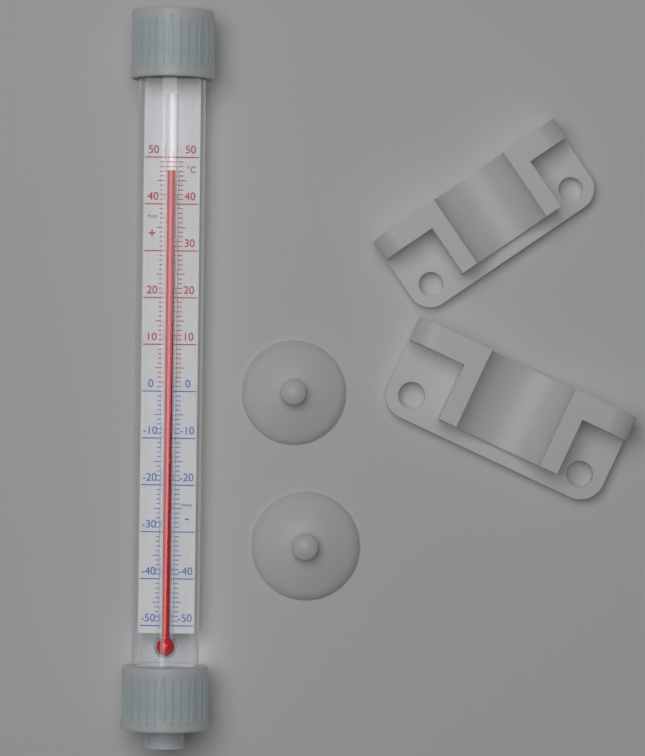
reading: 47 °C
